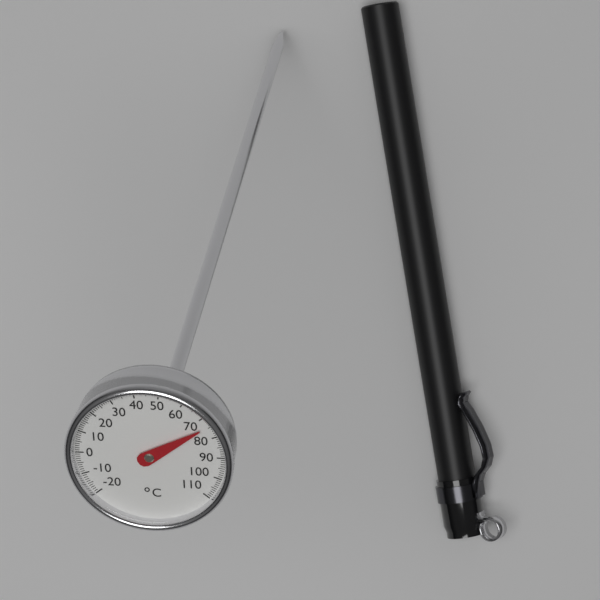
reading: 74 °C
